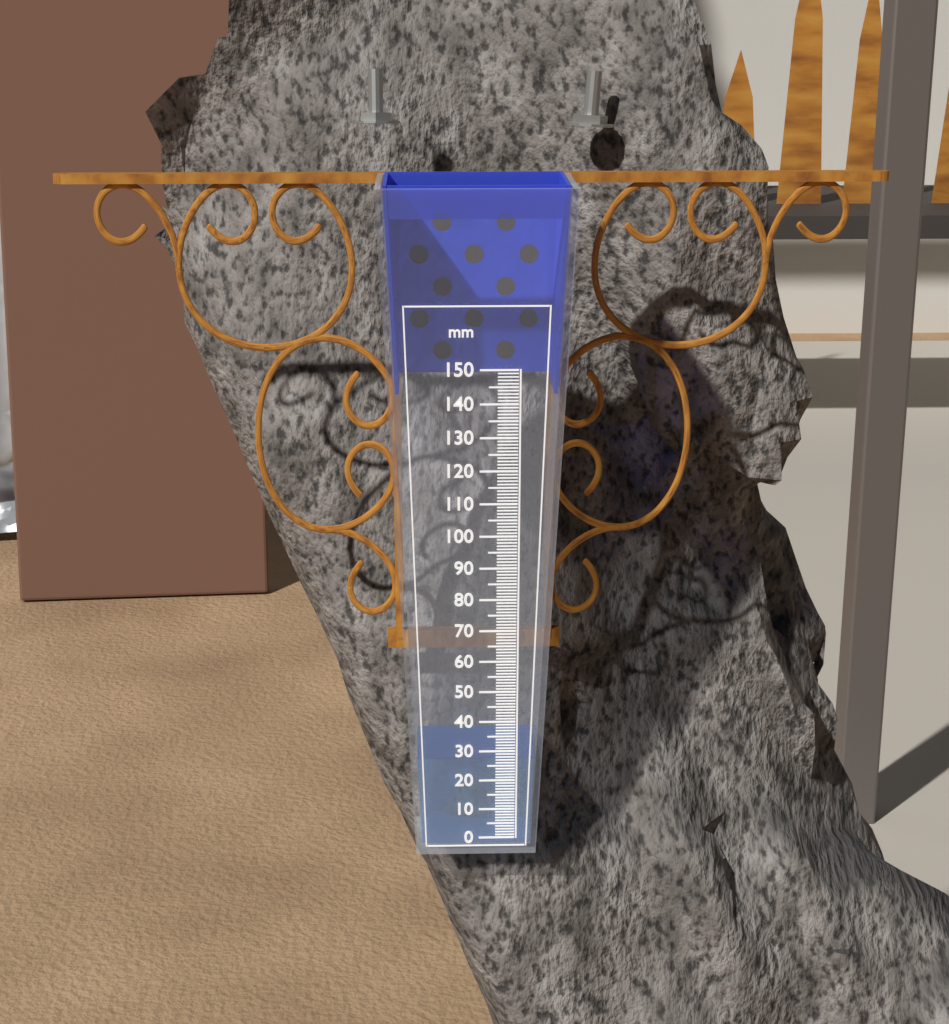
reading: 27 mm
